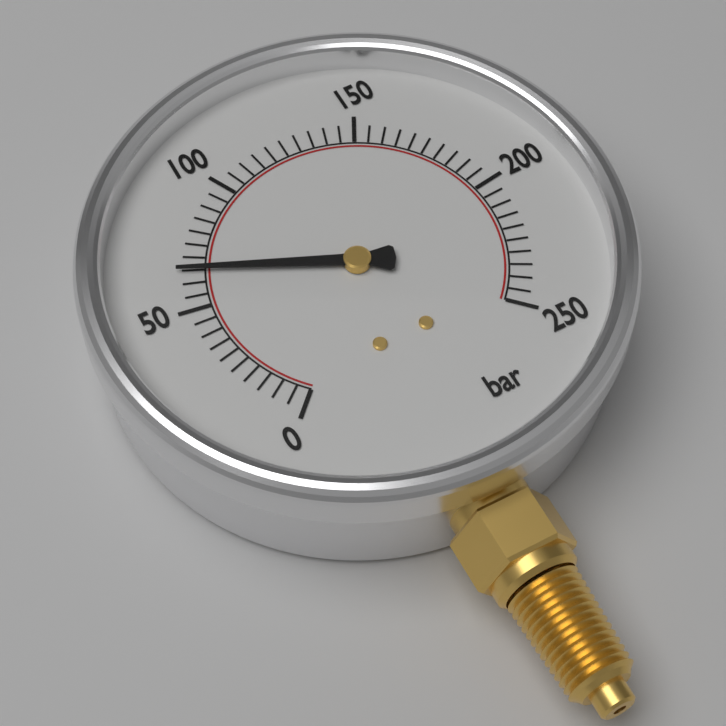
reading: 65 bar
